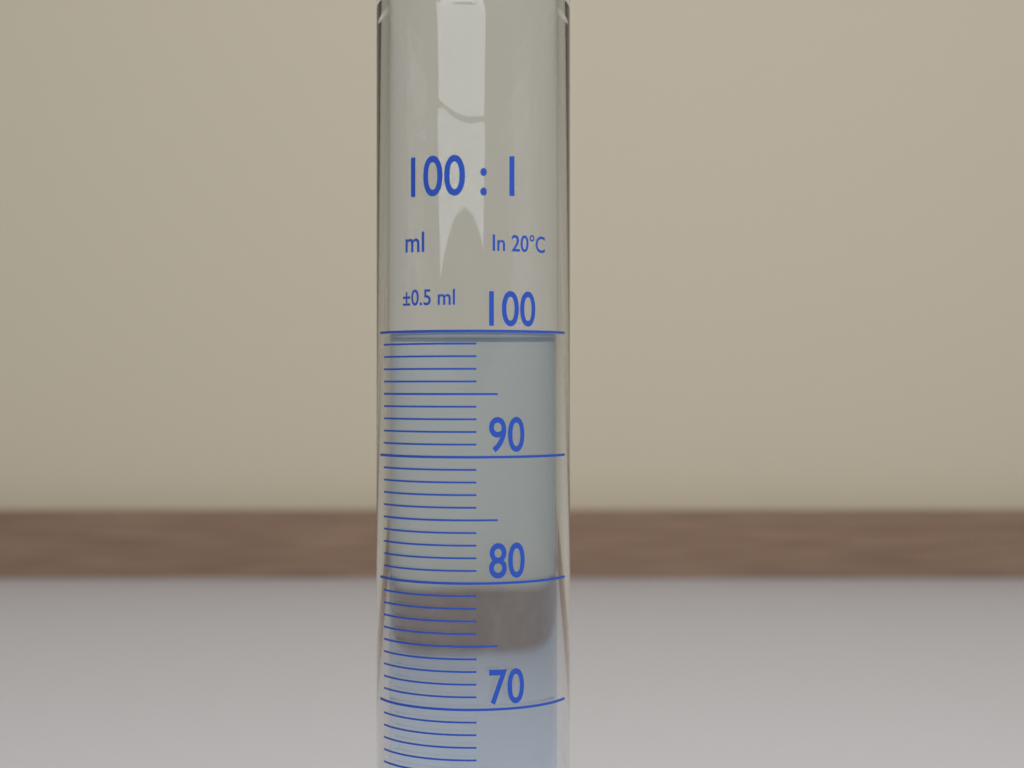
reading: 100 ml
